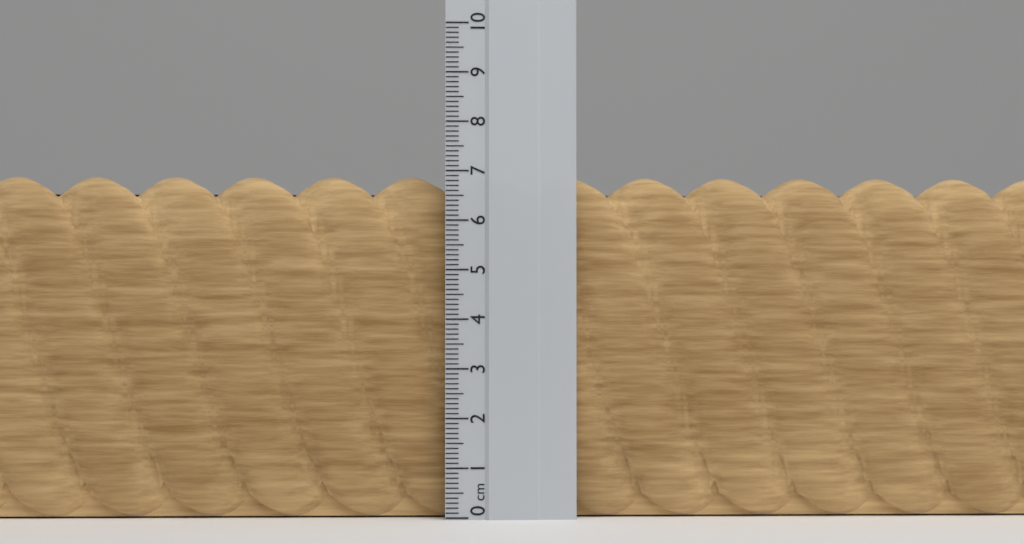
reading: 6.9 cm
